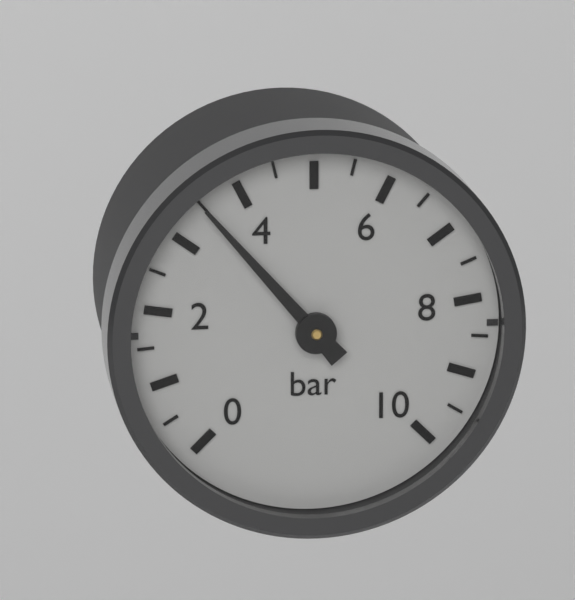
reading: 3.5 bar
